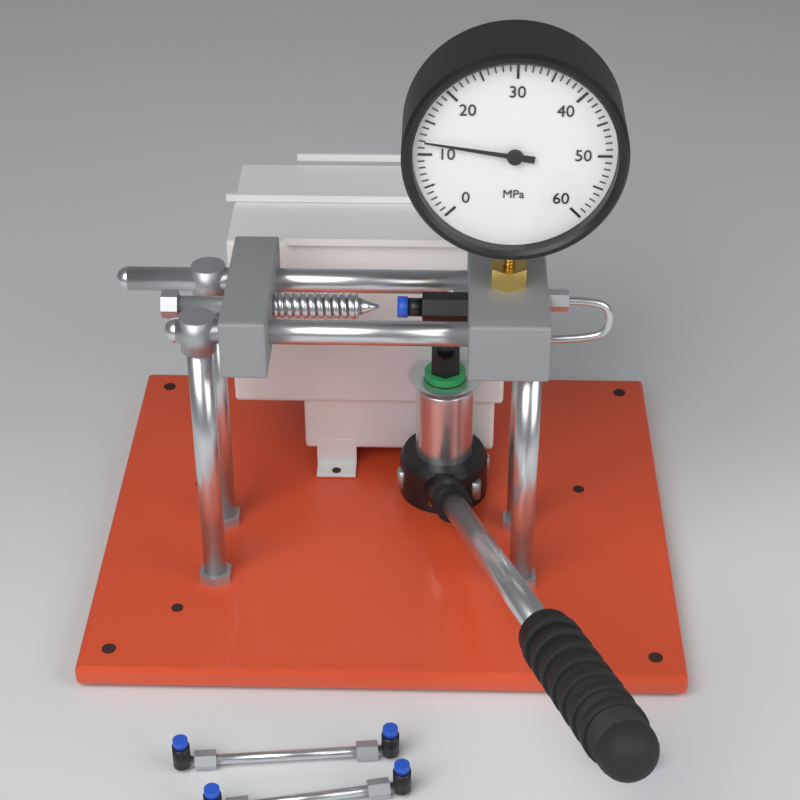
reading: 12 MPa
